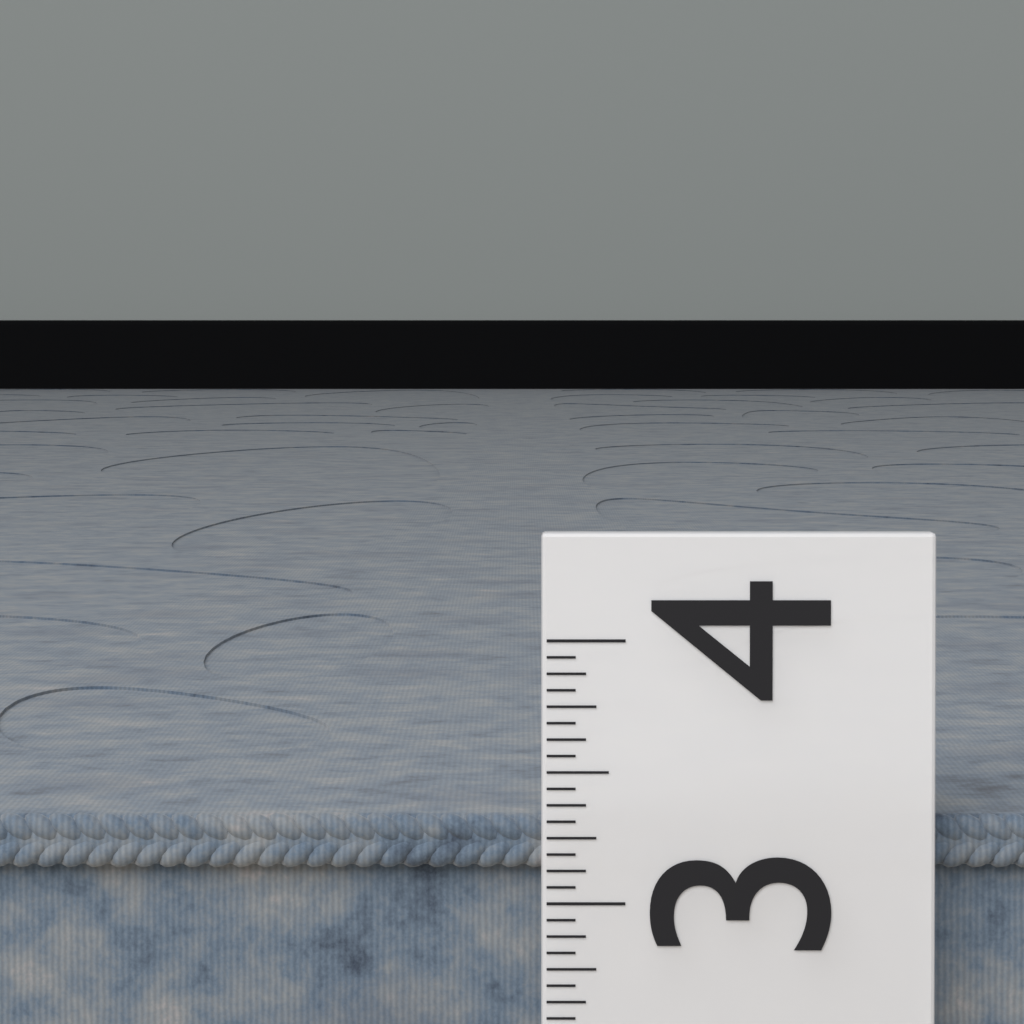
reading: 3.3125 (no unit)
